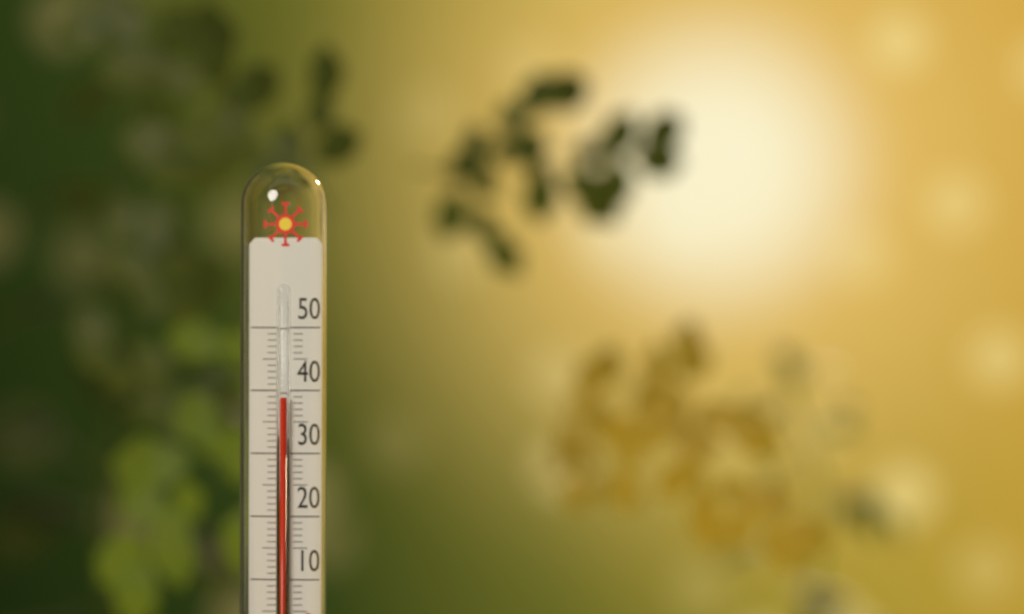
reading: 39 °C
